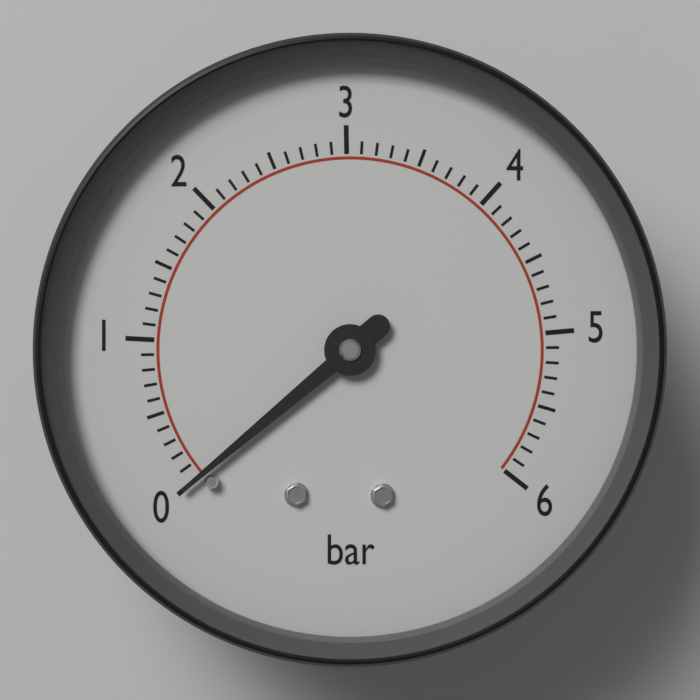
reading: 0.0 bar
